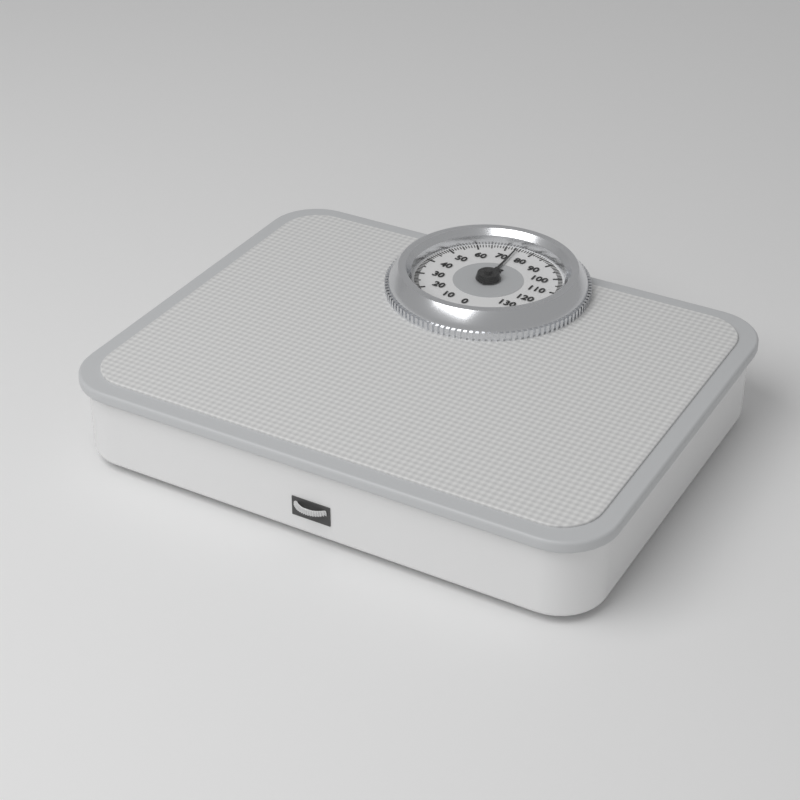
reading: 74 kg
